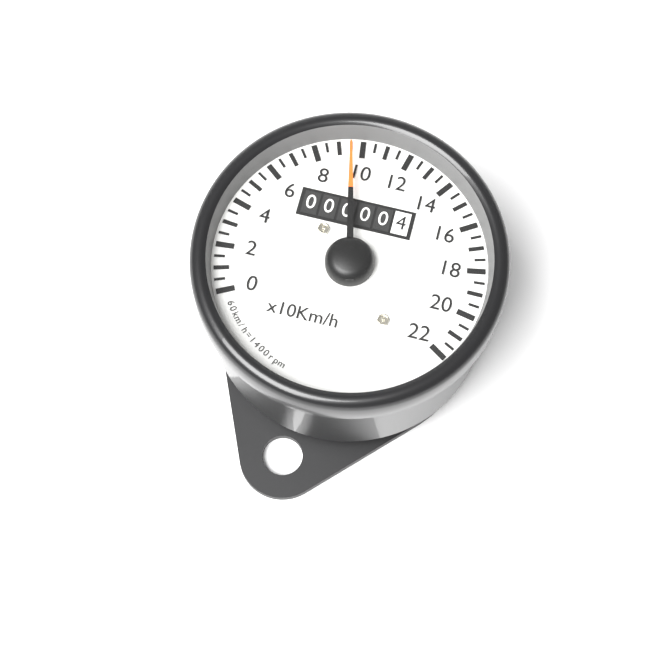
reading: 9.5 x10 km/h
